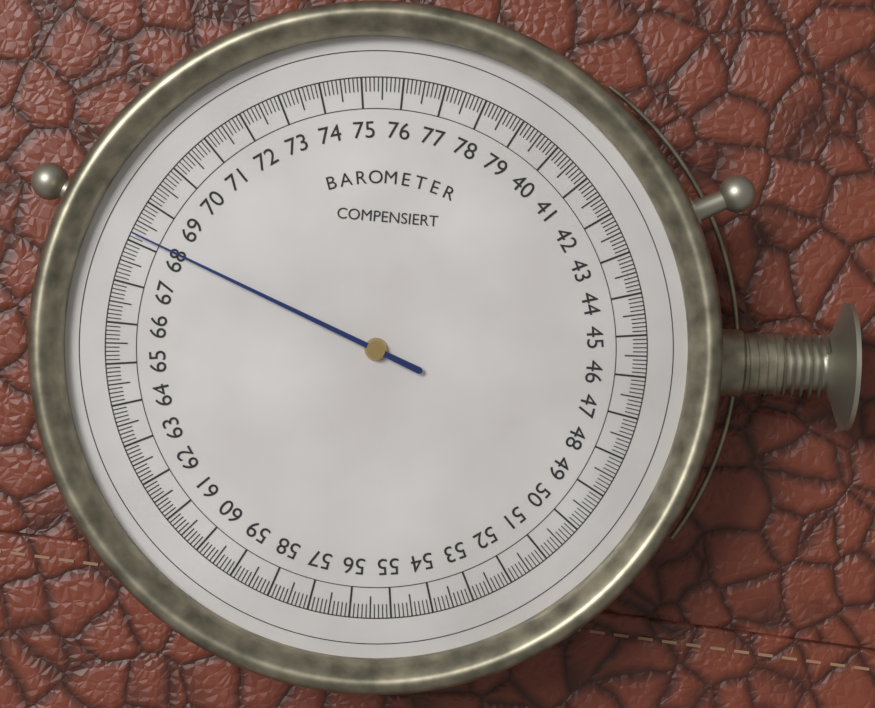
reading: 68.2 (no unit)
